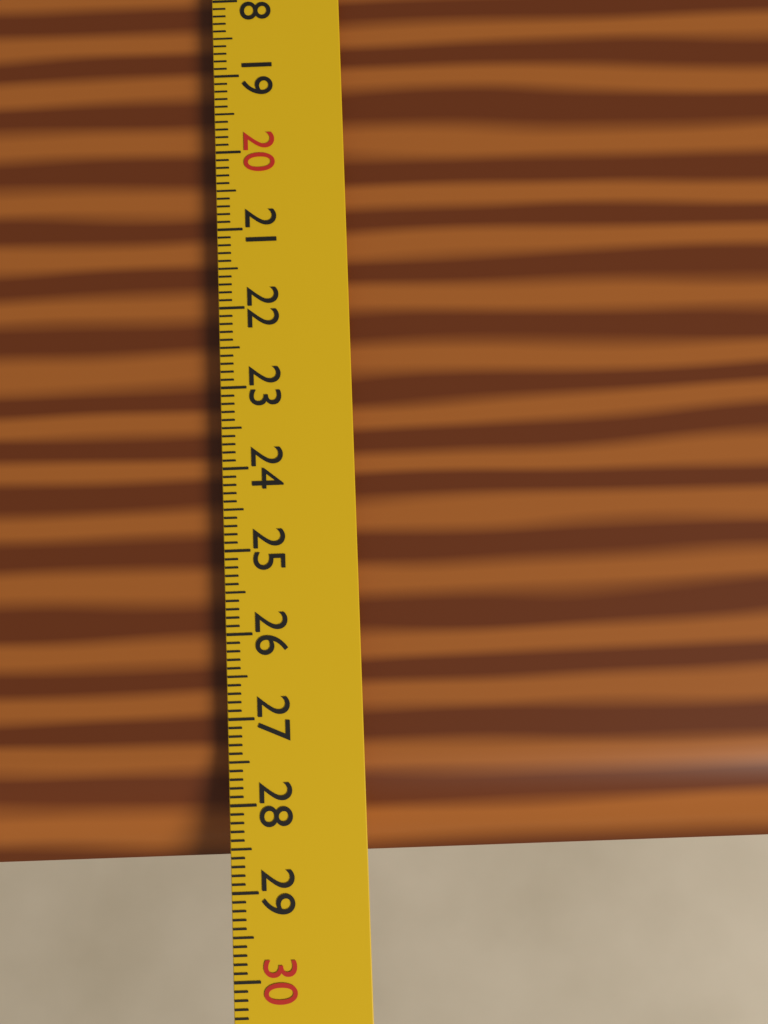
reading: 28.7 cm
